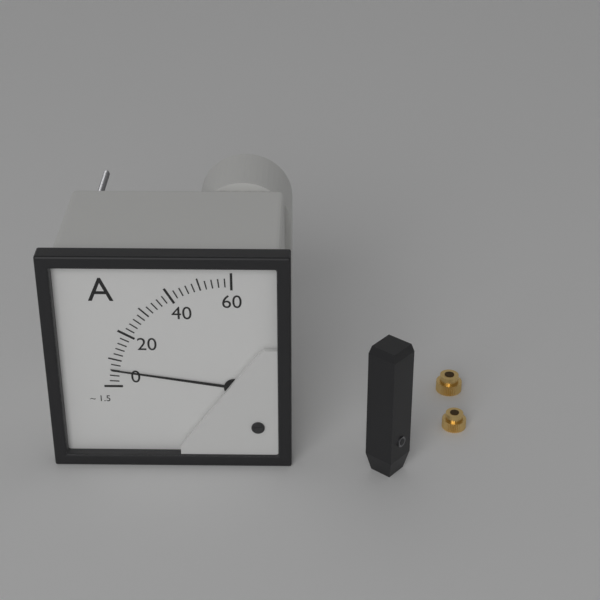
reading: 6 A
